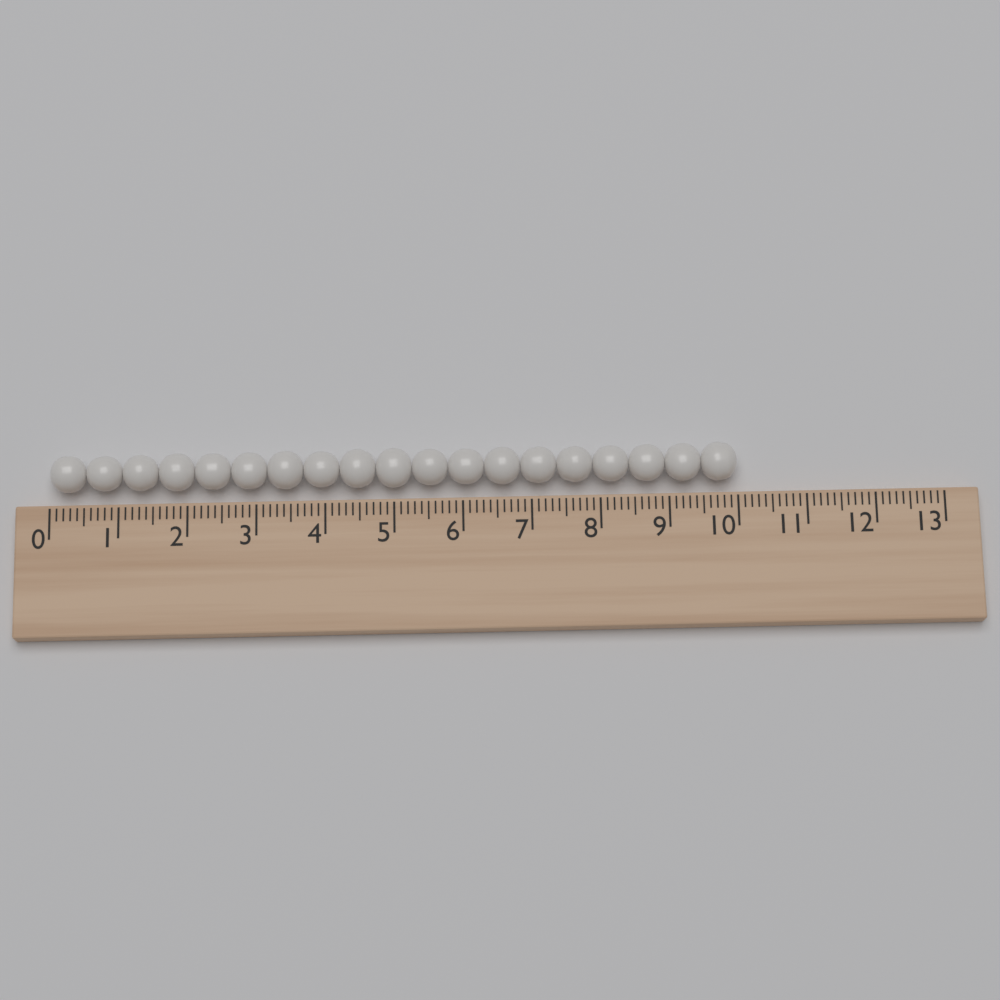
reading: 10.0 (no unit)
